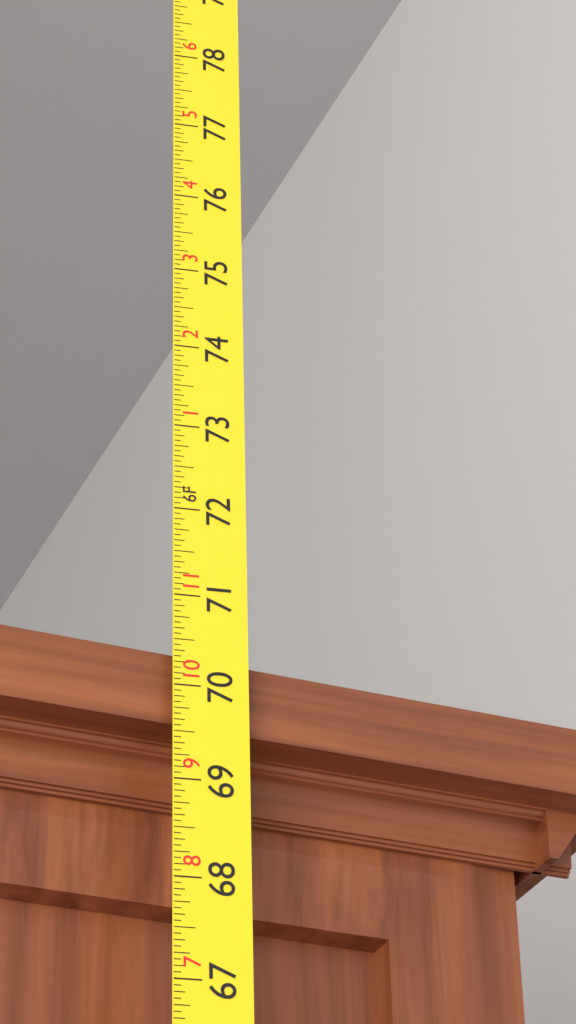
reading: 70.3750 in
